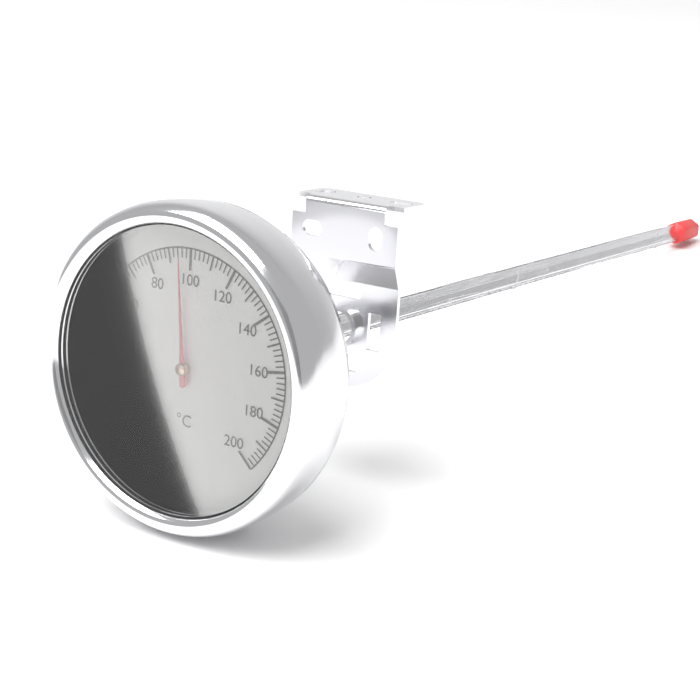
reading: 96 °C
